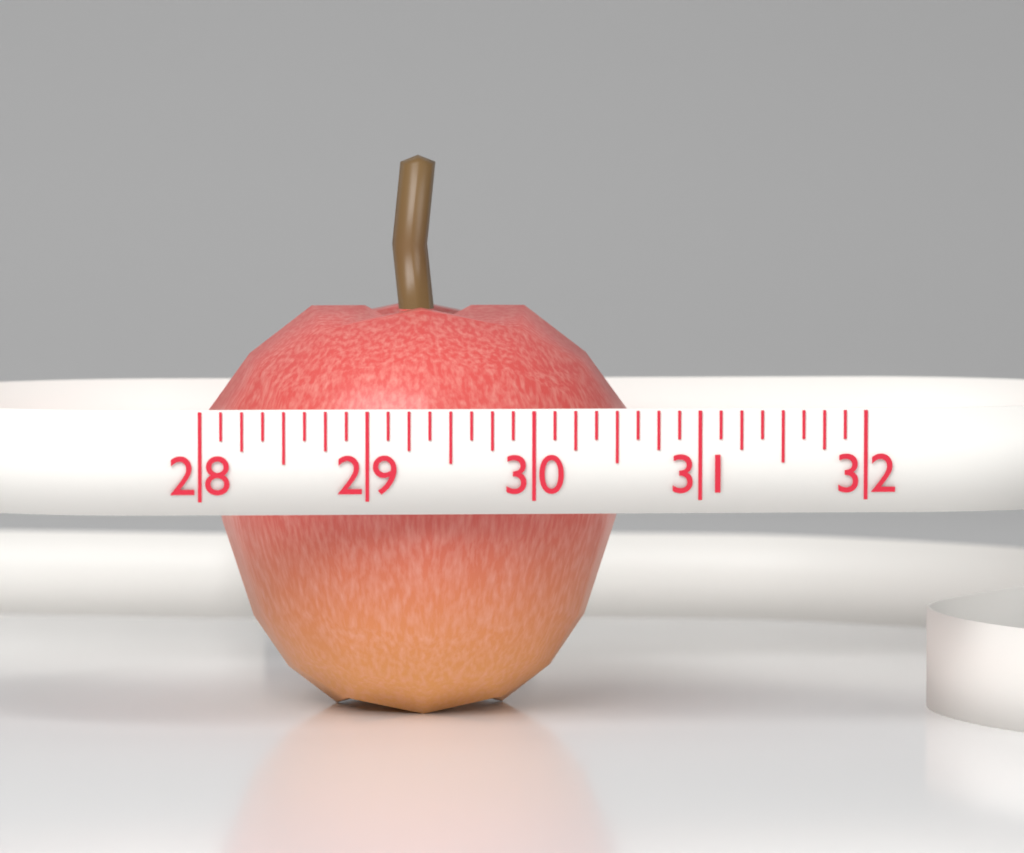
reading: 30.750 (no unit)
